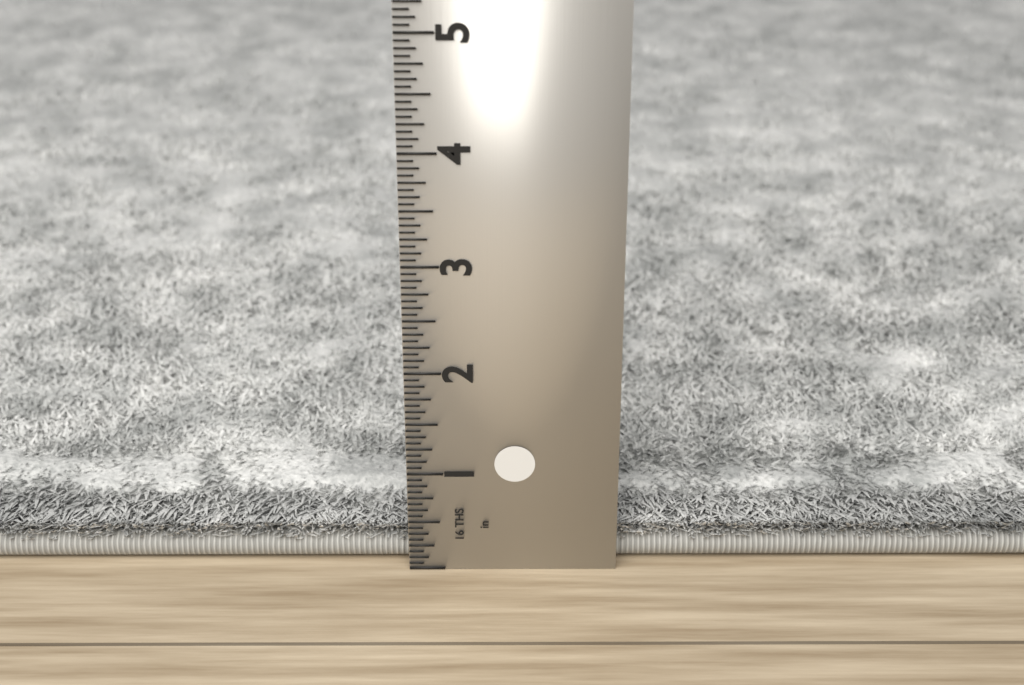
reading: 0.5625 in
